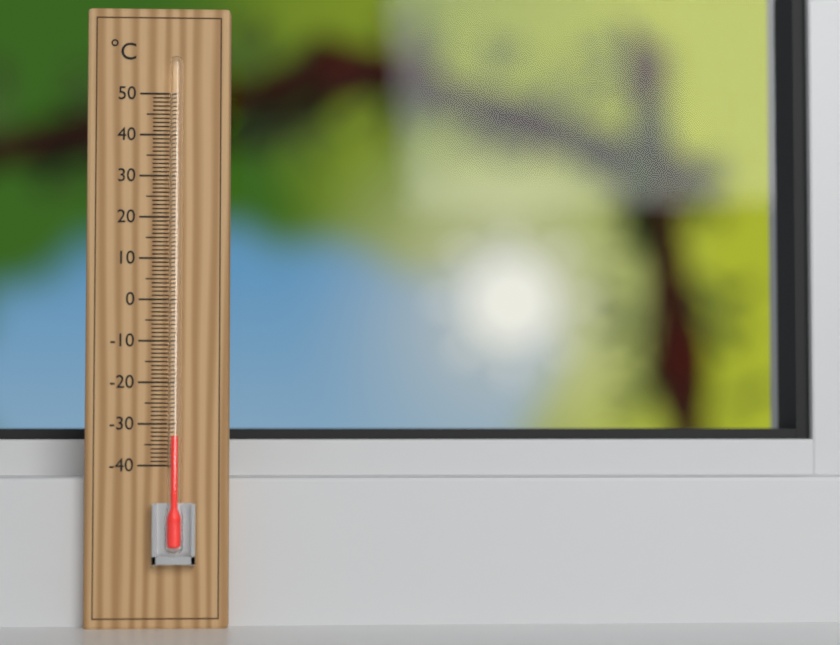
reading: -33 °C
